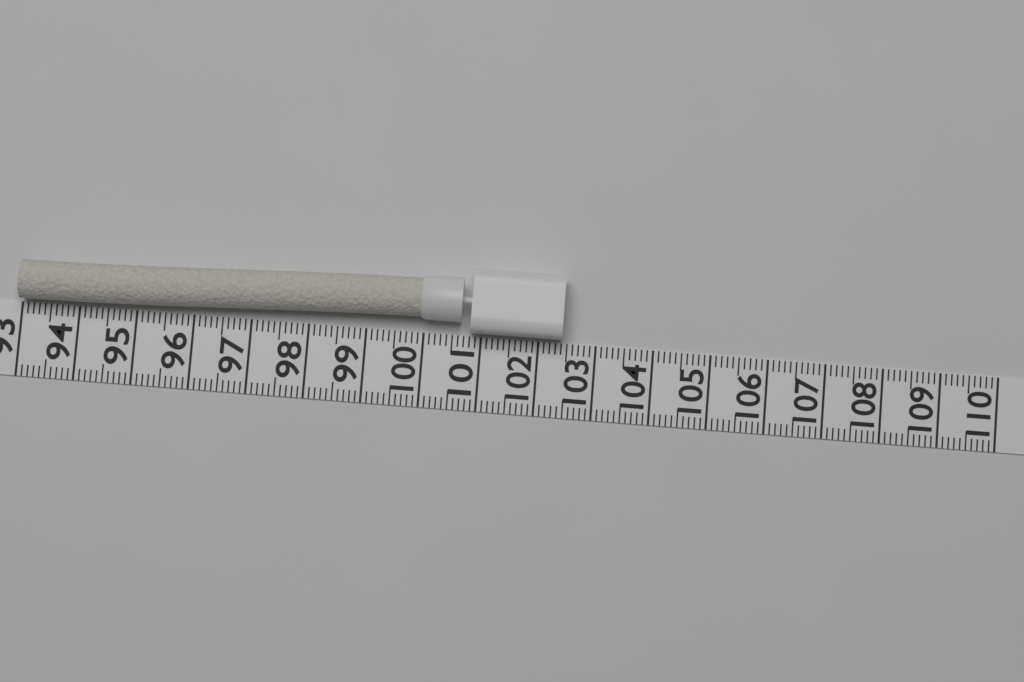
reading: 102.4 (no unit)
